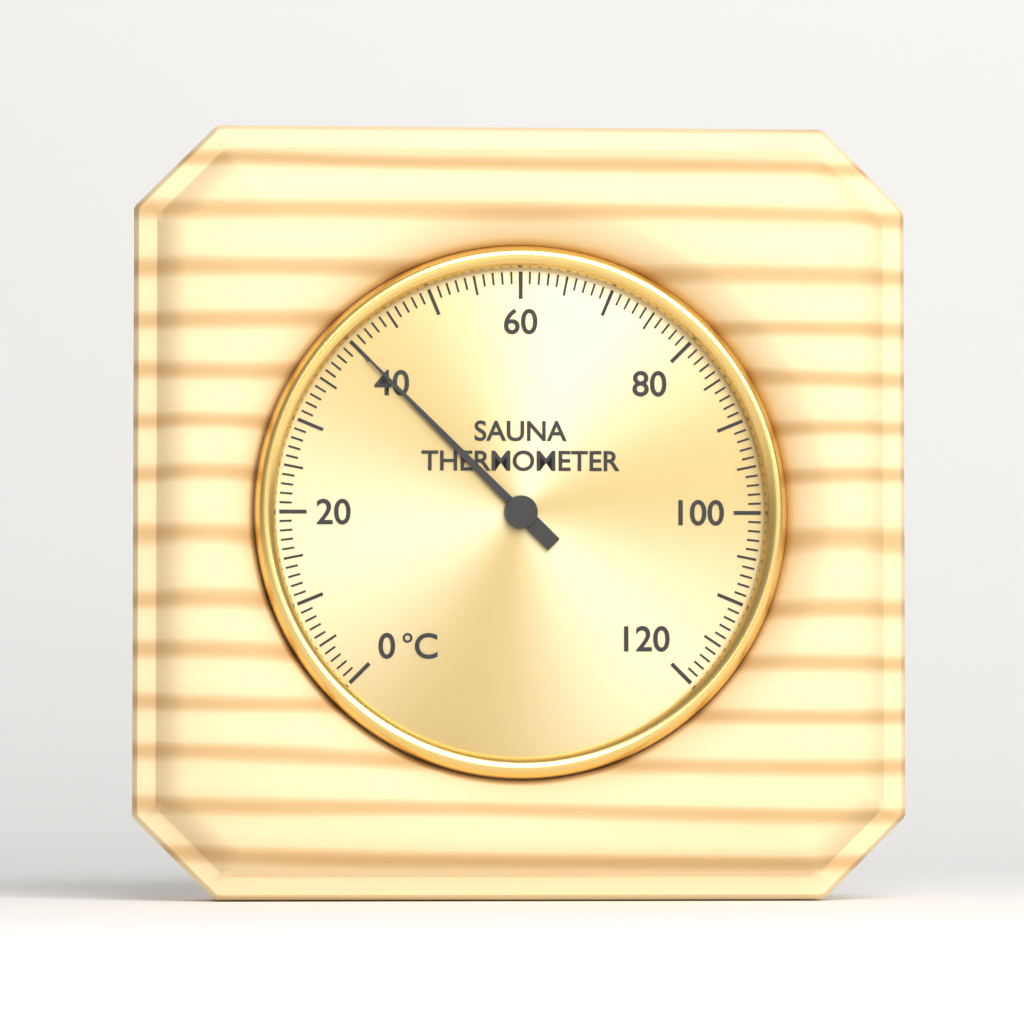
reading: 40 °C
